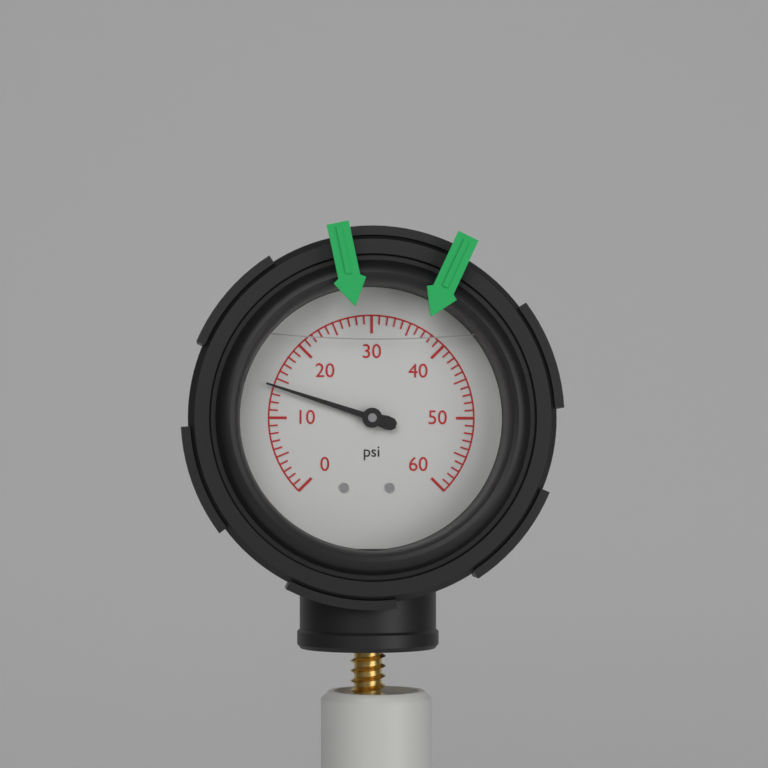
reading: 14 psi
